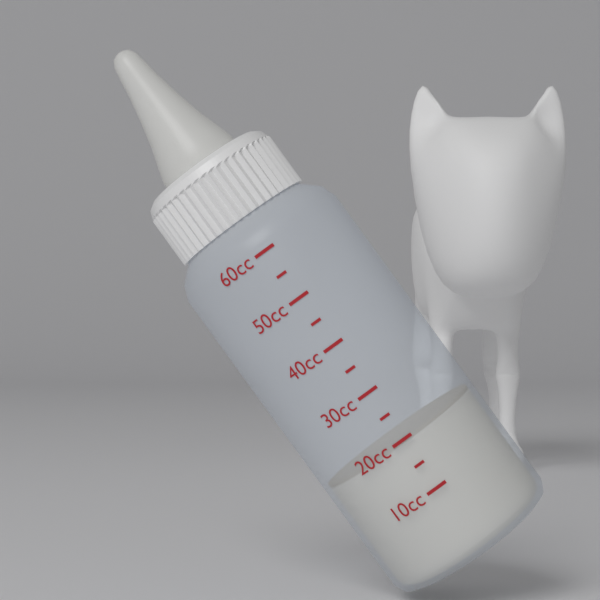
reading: 20 cc
